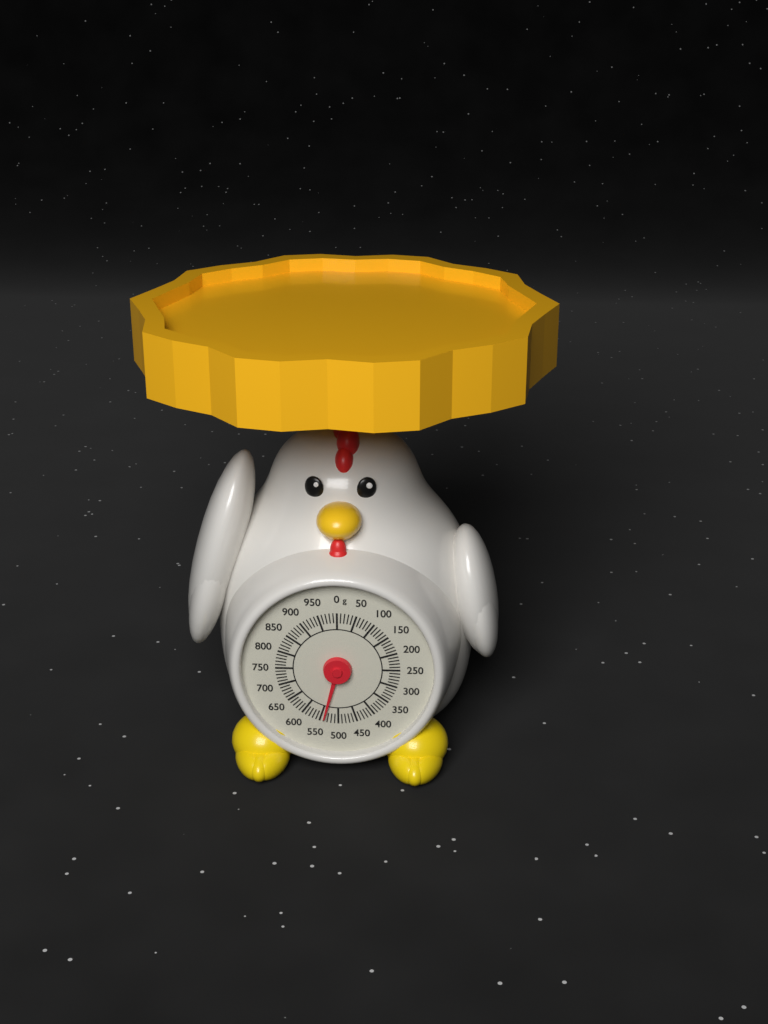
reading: 540 g
